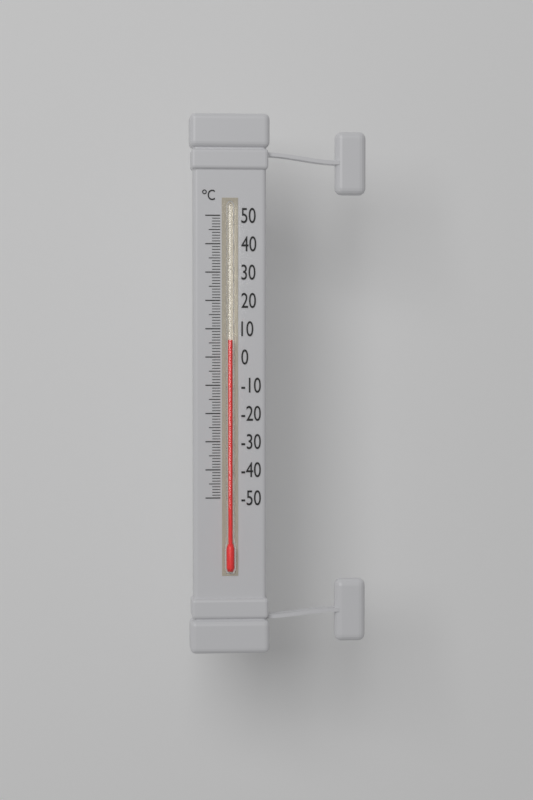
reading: 6 °C
